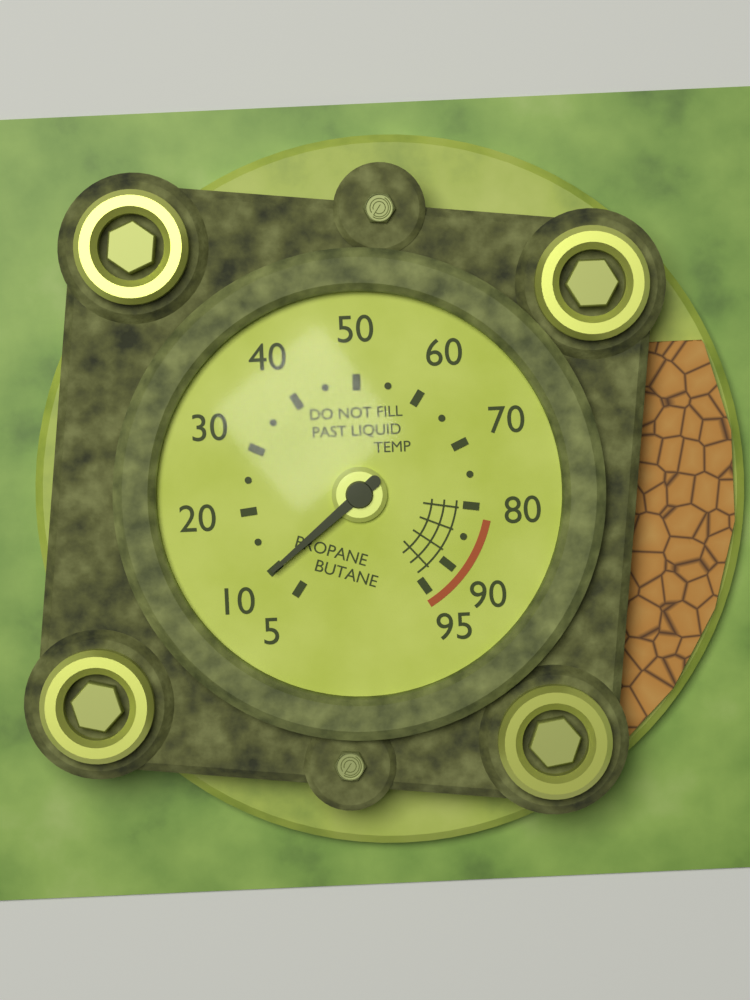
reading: 10 (no unit)
